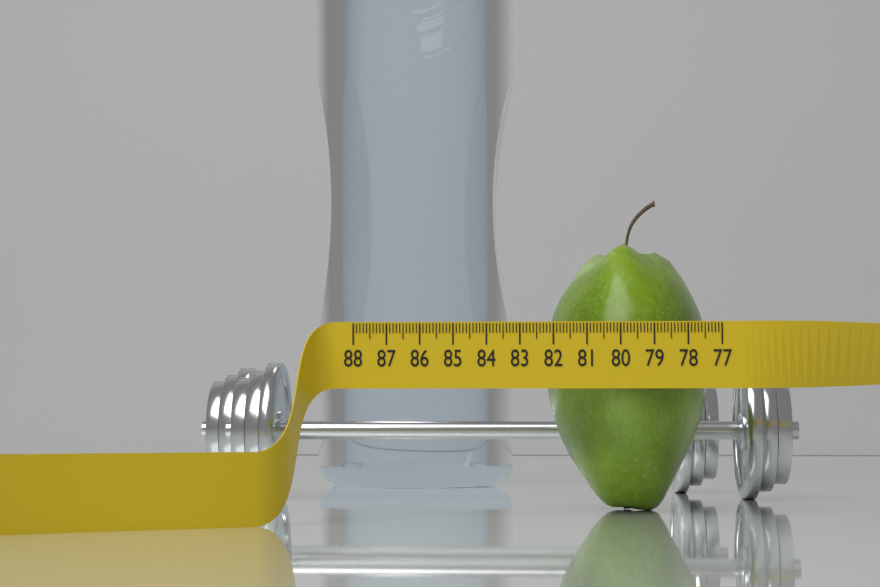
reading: 82.2 (no unit)
